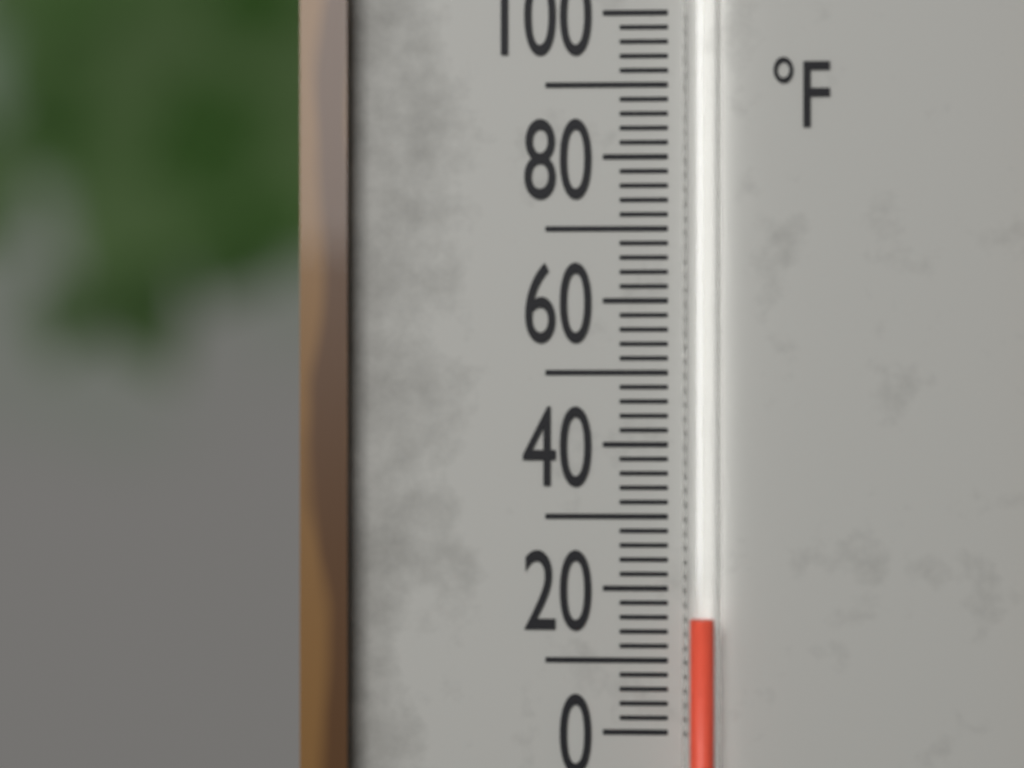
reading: 16 °F
